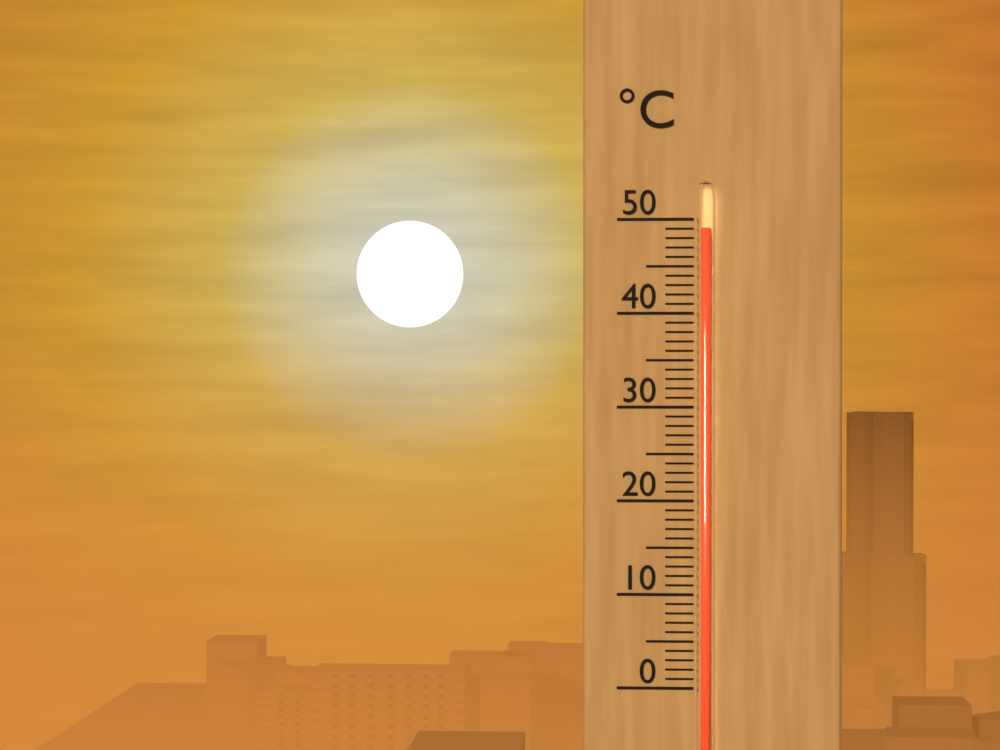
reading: 49 °C
